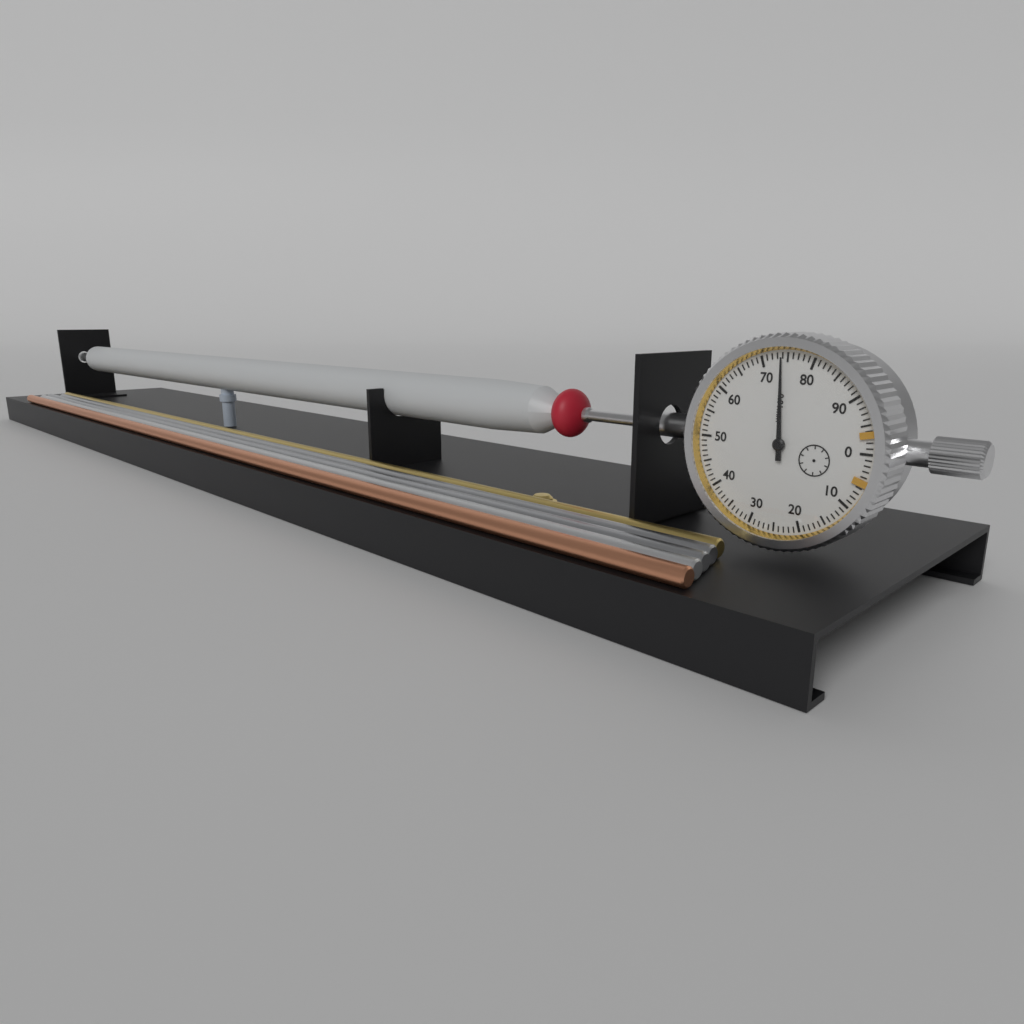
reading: 0.74 mm
